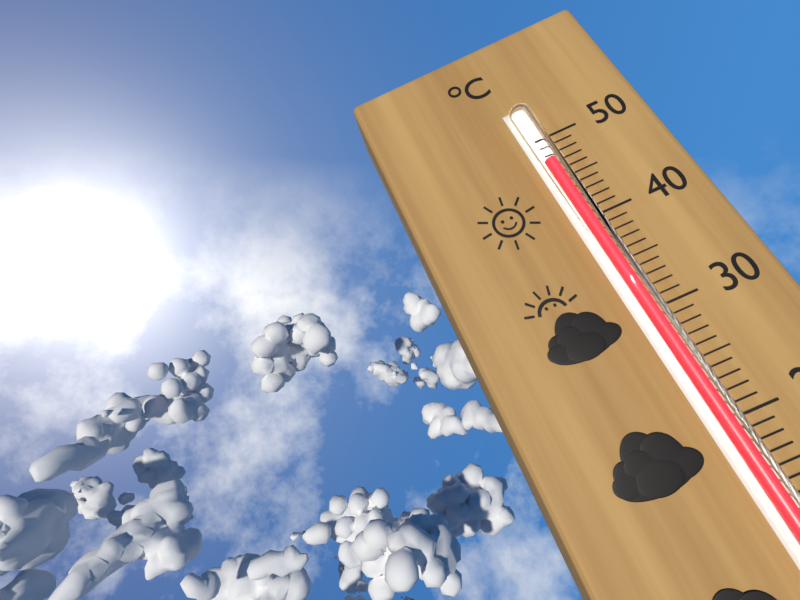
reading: 47 °C
